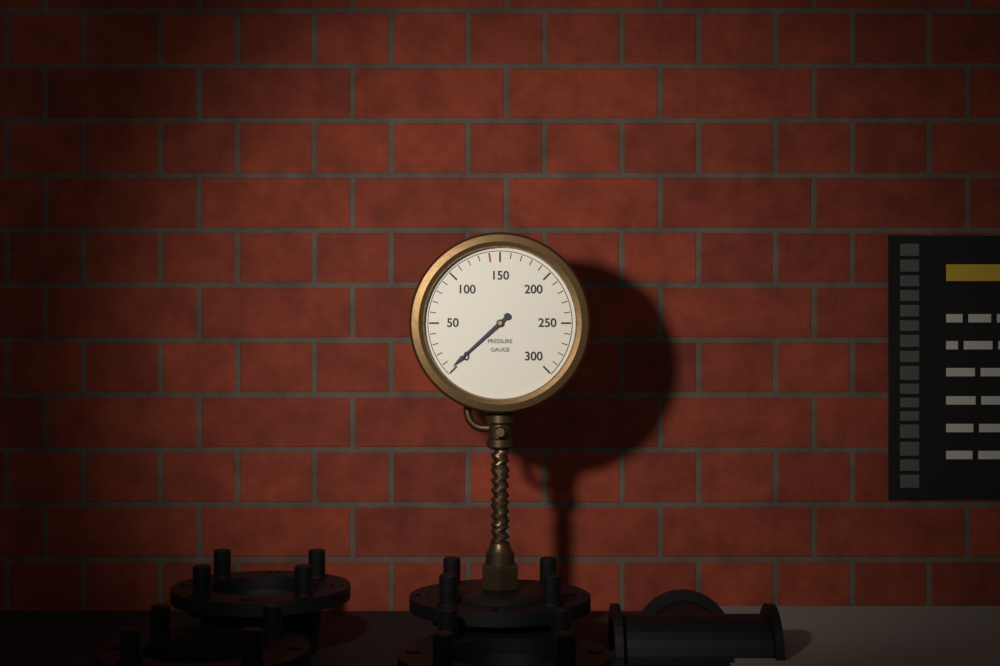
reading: 3 (no unit)
